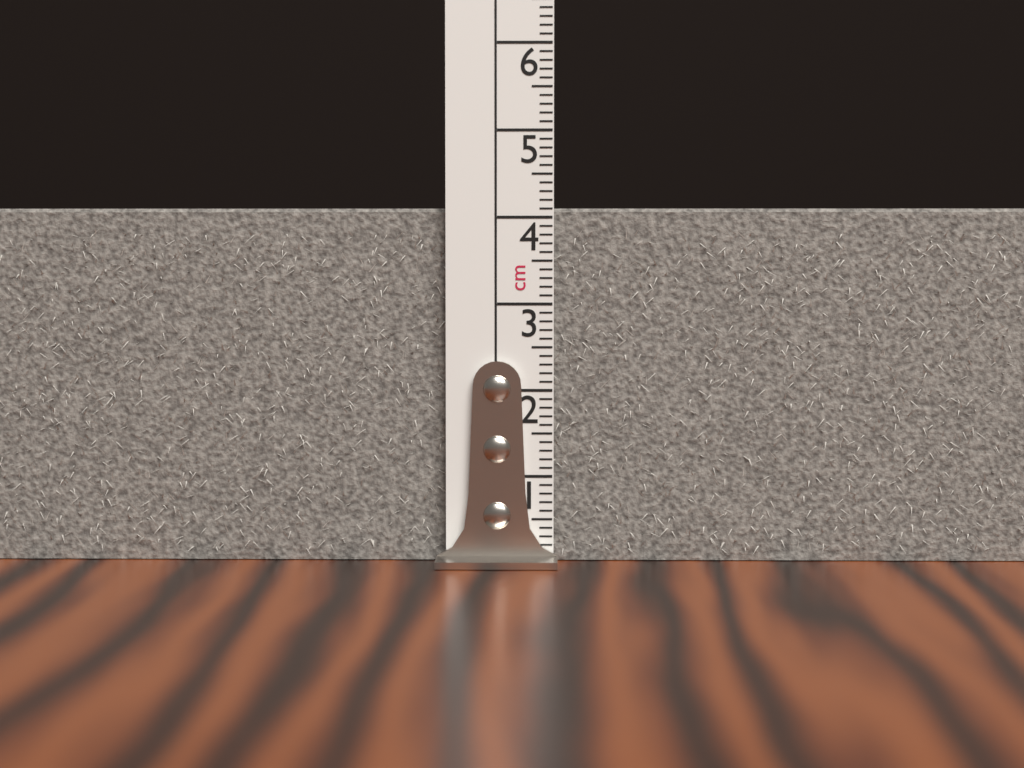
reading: 4.1 cm
